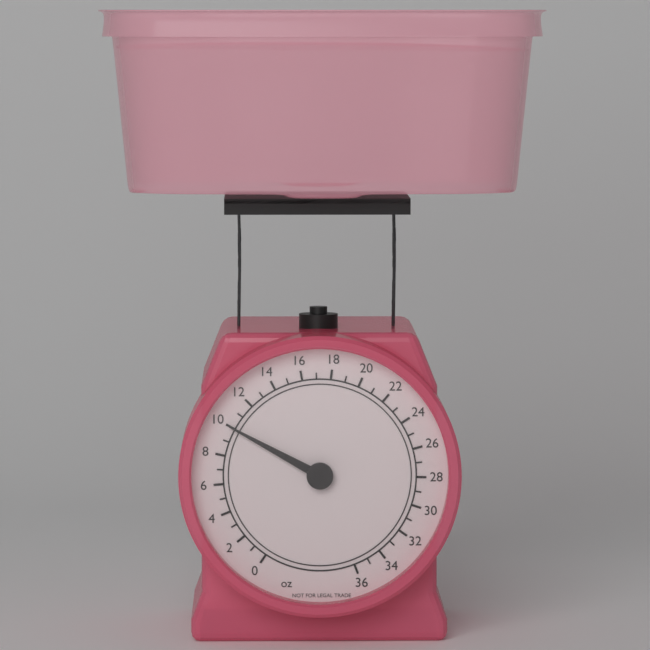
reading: 10 oz
